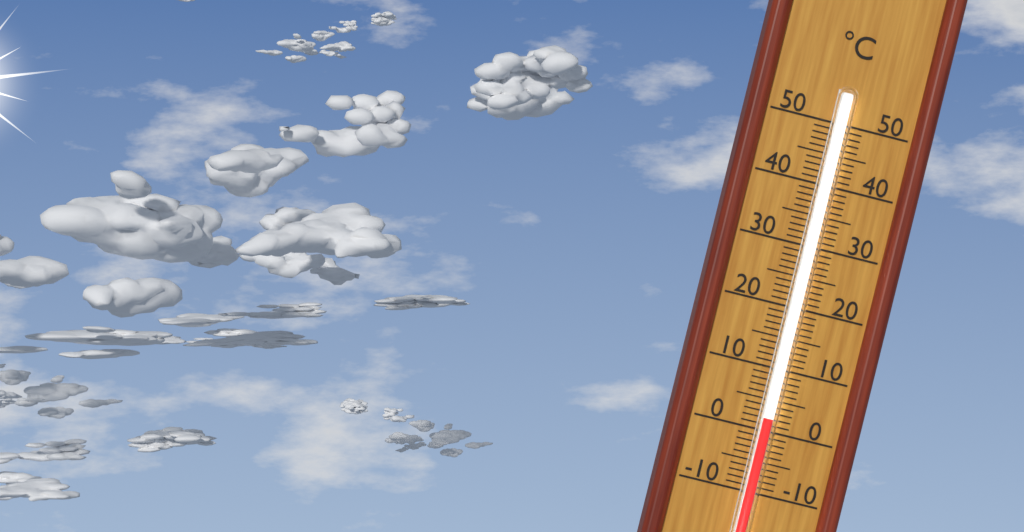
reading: 2 °C
